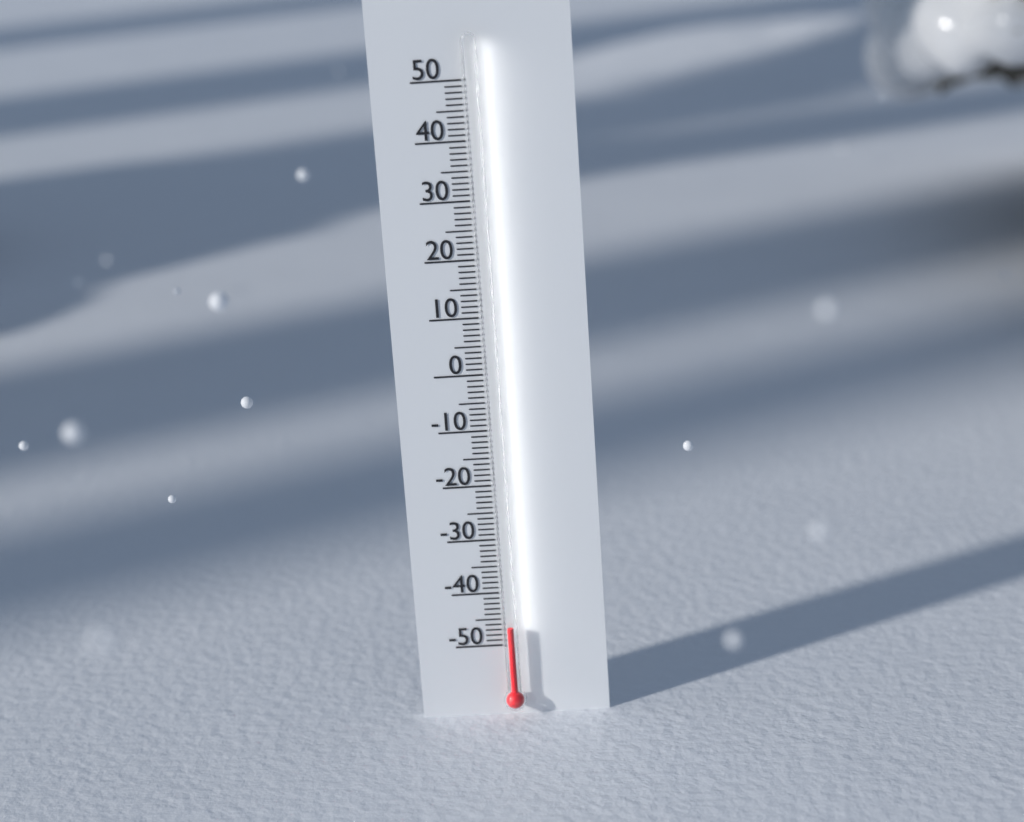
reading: -46 (no unit)
